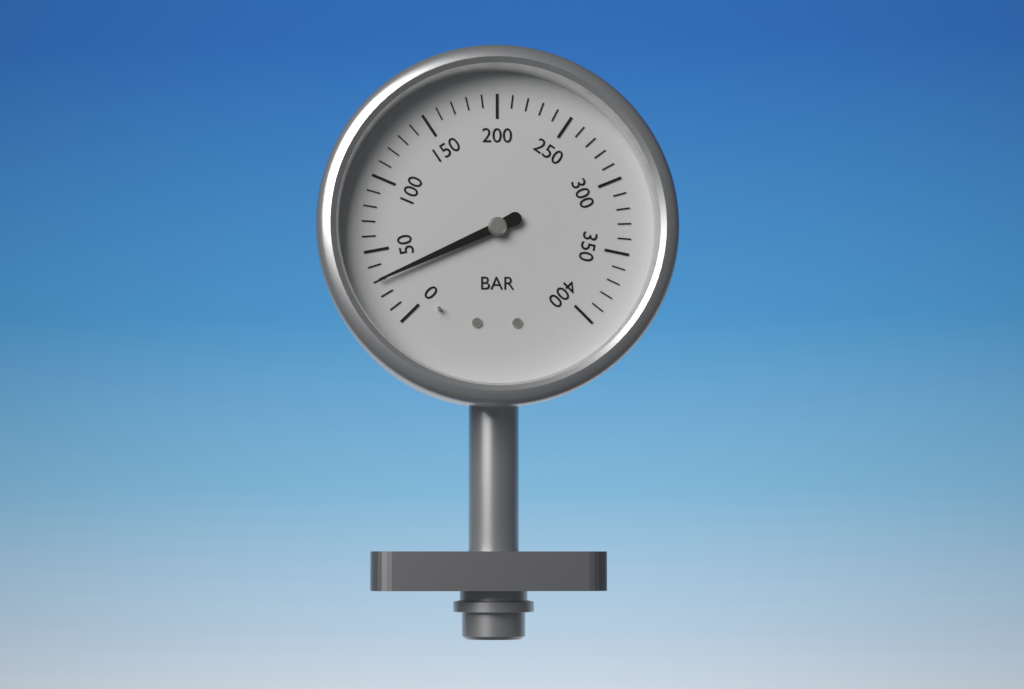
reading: 30 bar
